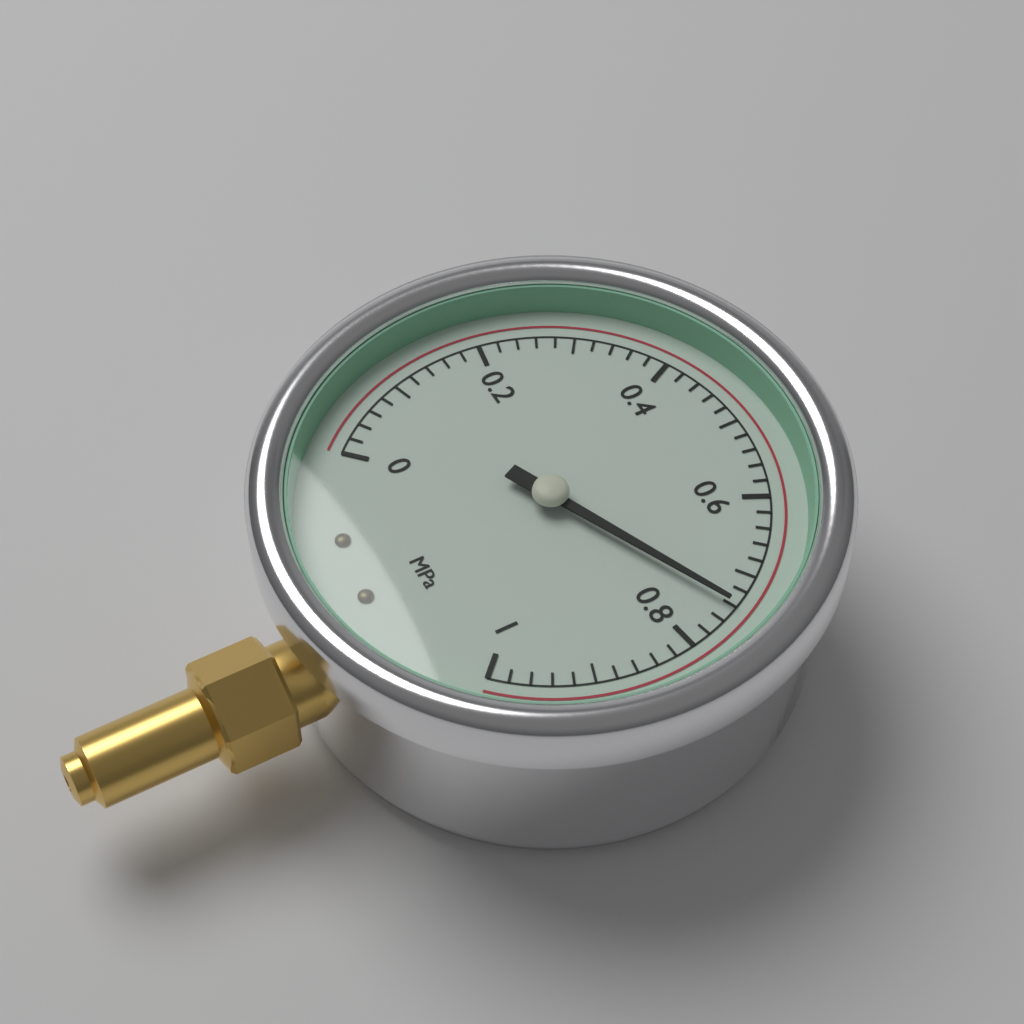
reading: 0.74 MPa
